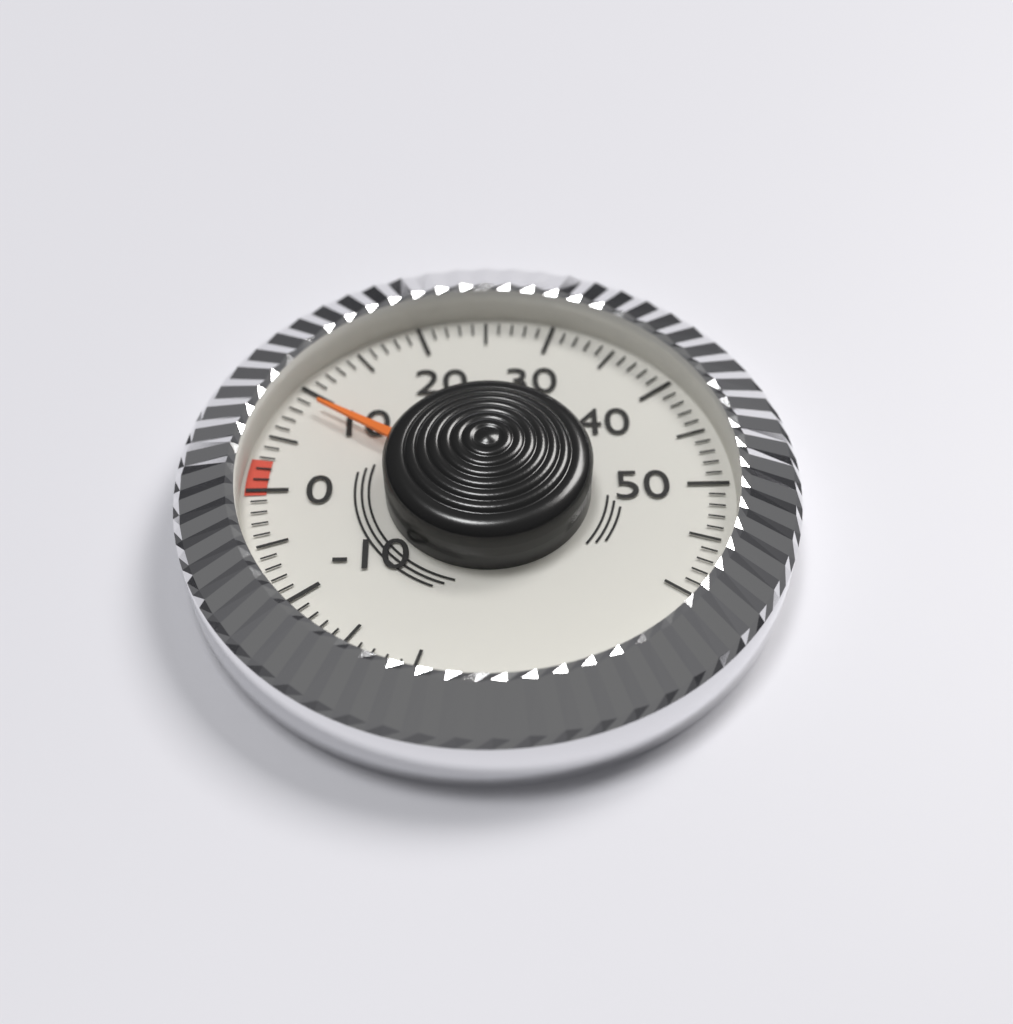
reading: 9 (no unit)
